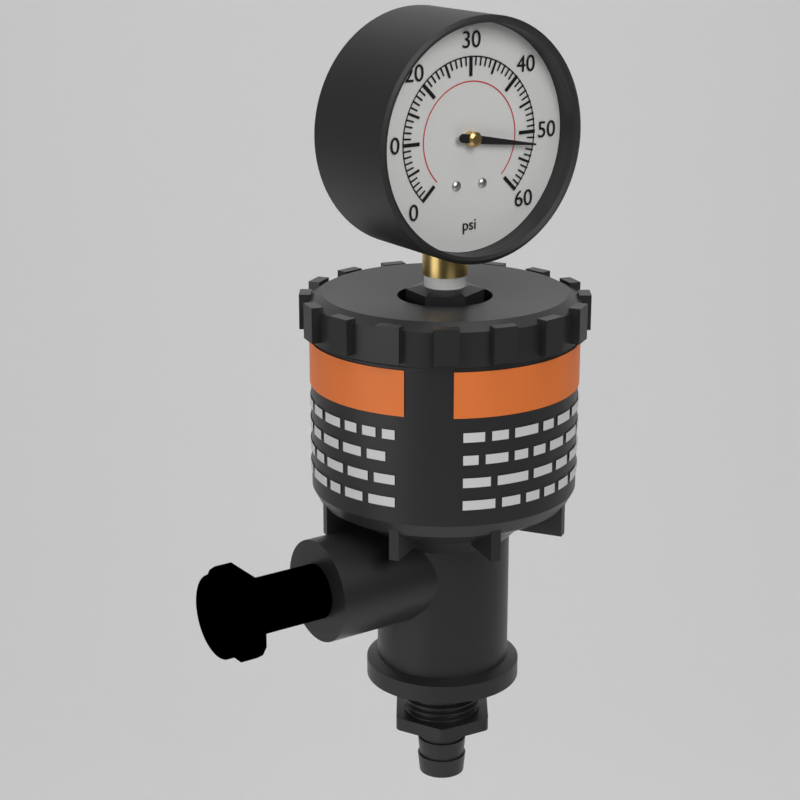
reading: 52 psi
